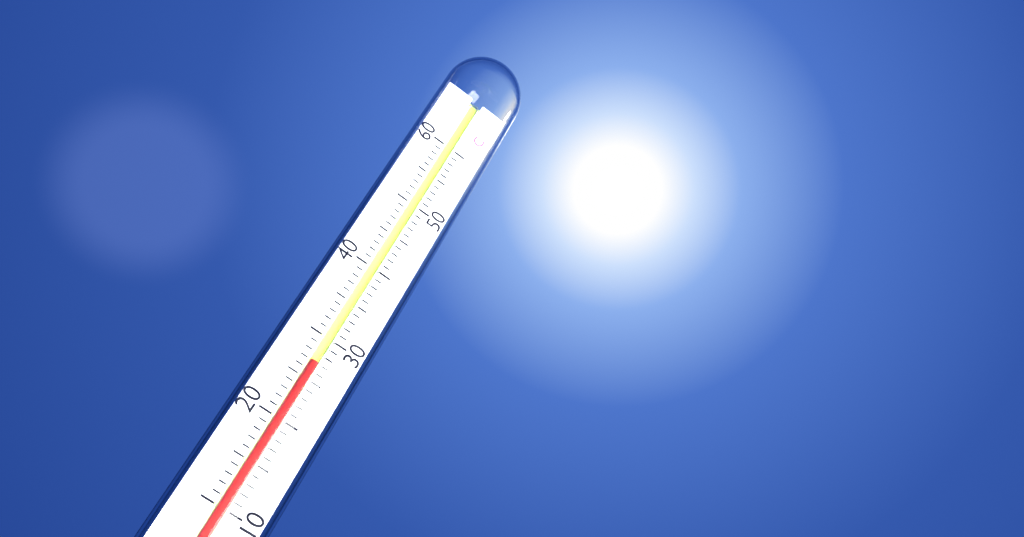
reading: 27 °C
